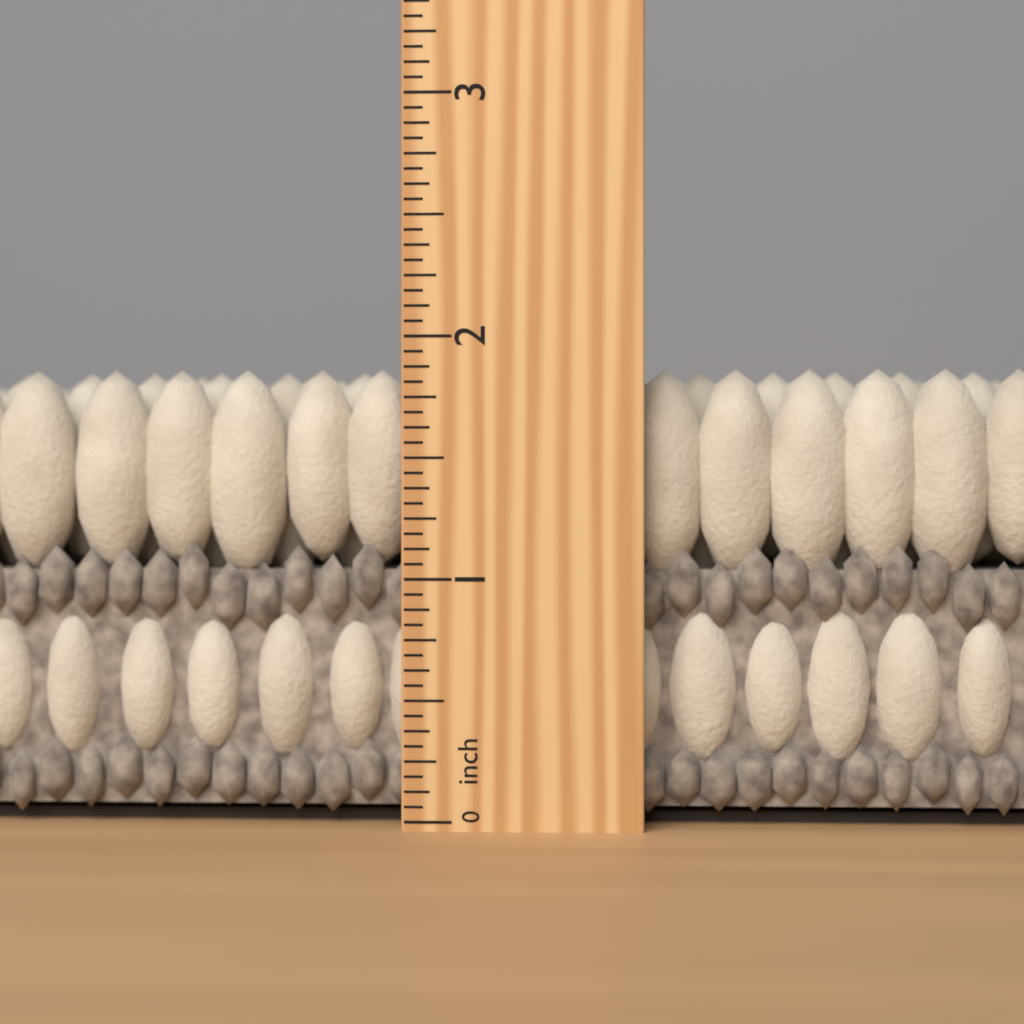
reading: 1.8750 inch
